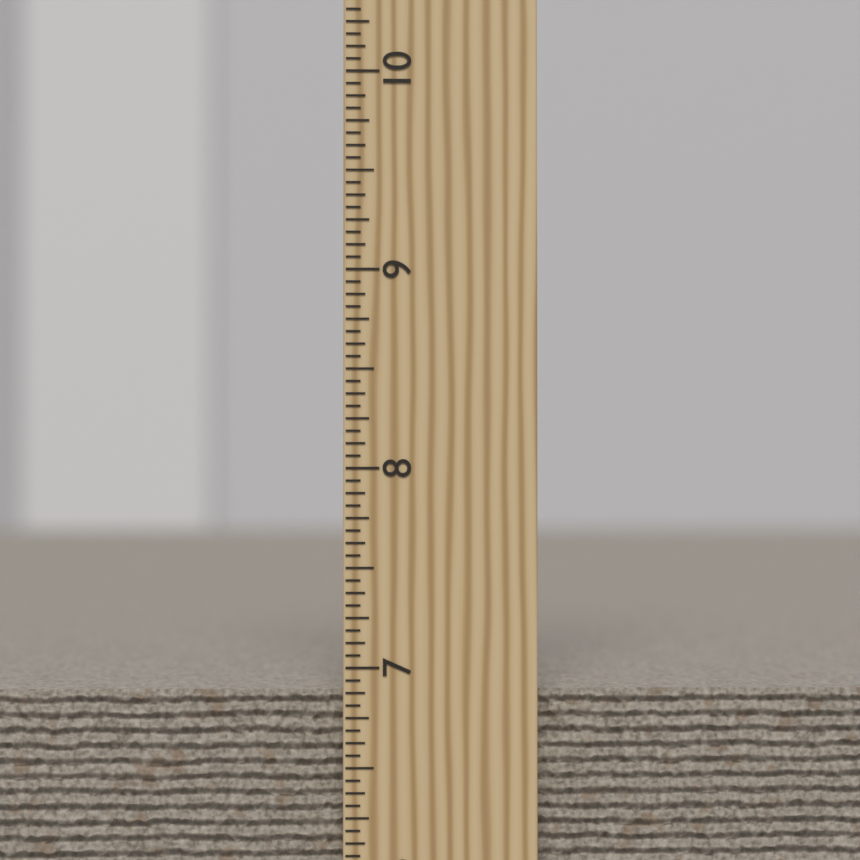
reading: 6.8750 inch
